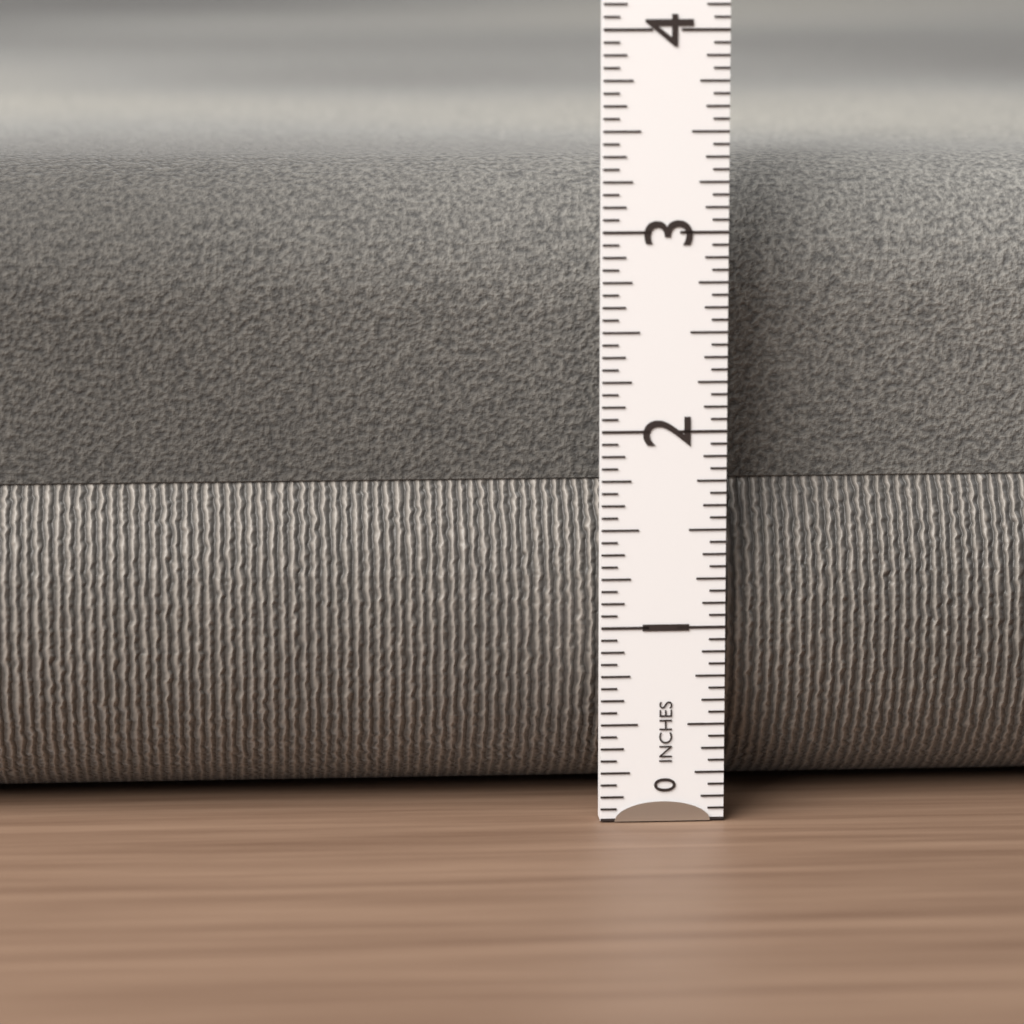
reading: 3.3125 in
